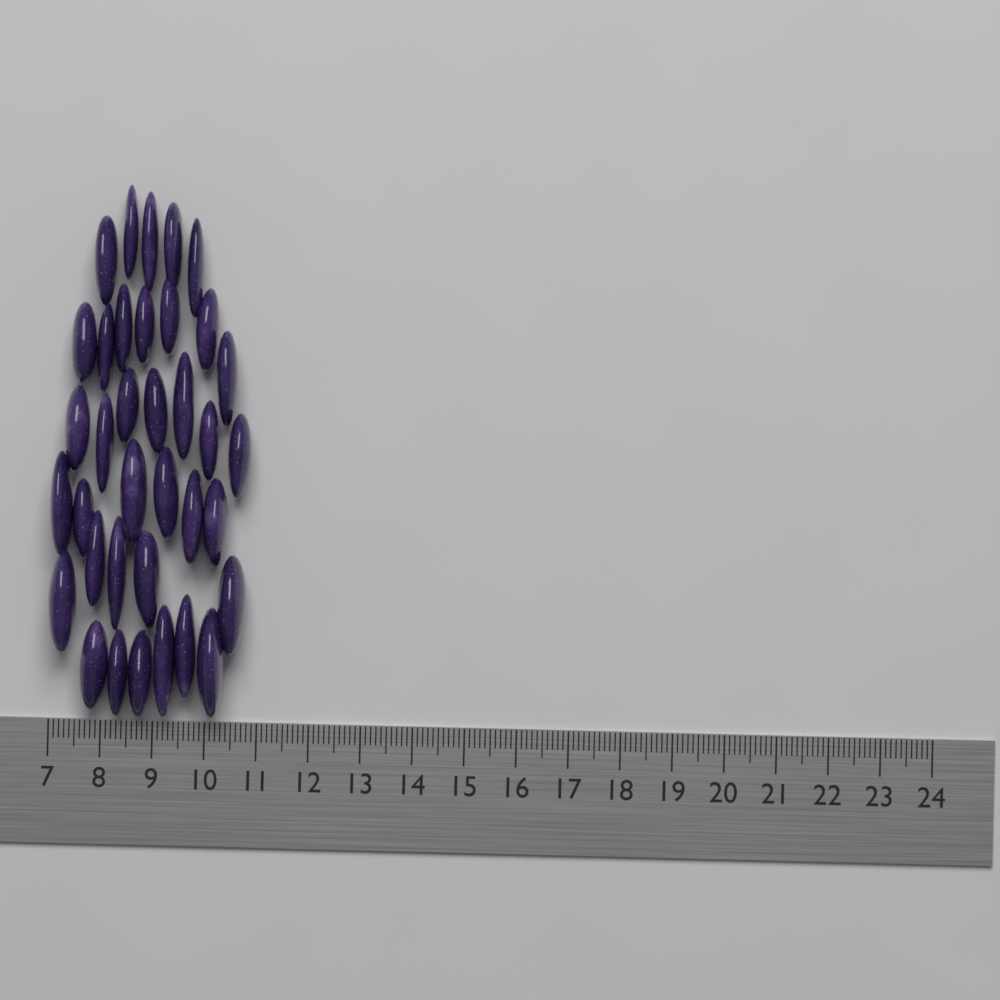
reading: 10.8 (no unit)
